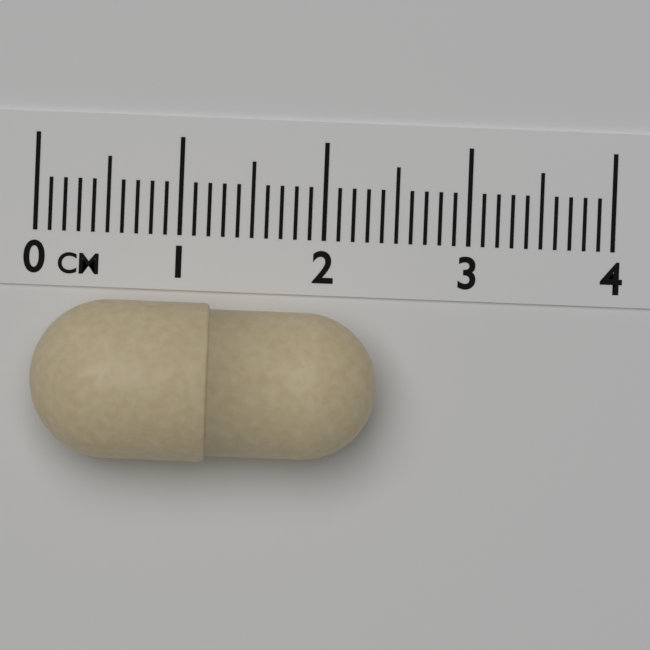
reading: 2.4 cm
